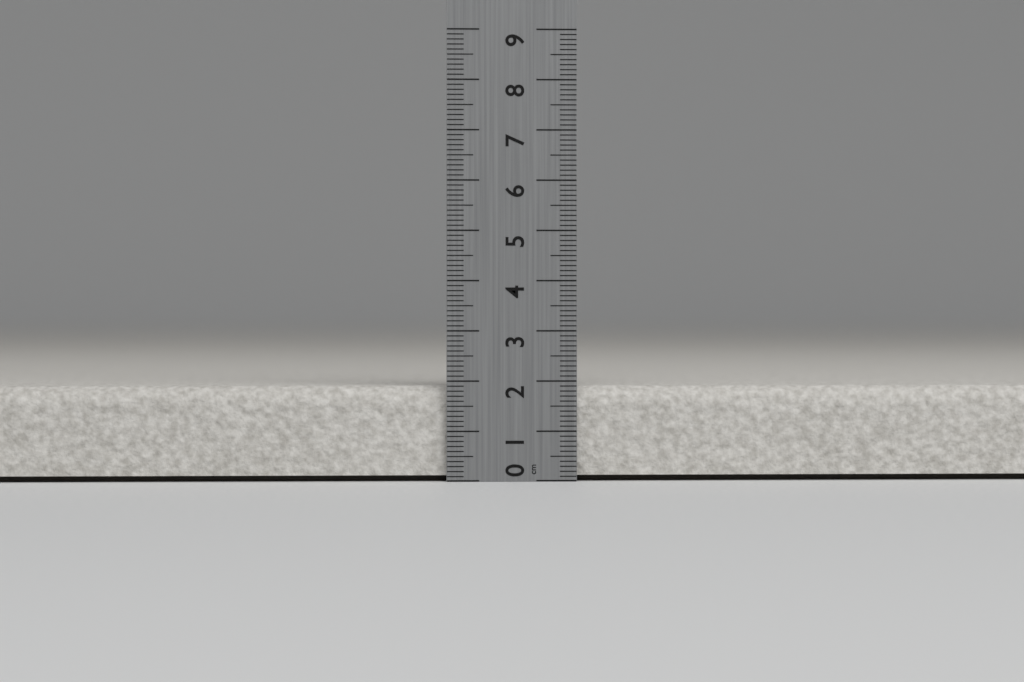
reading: 1.9 cm
